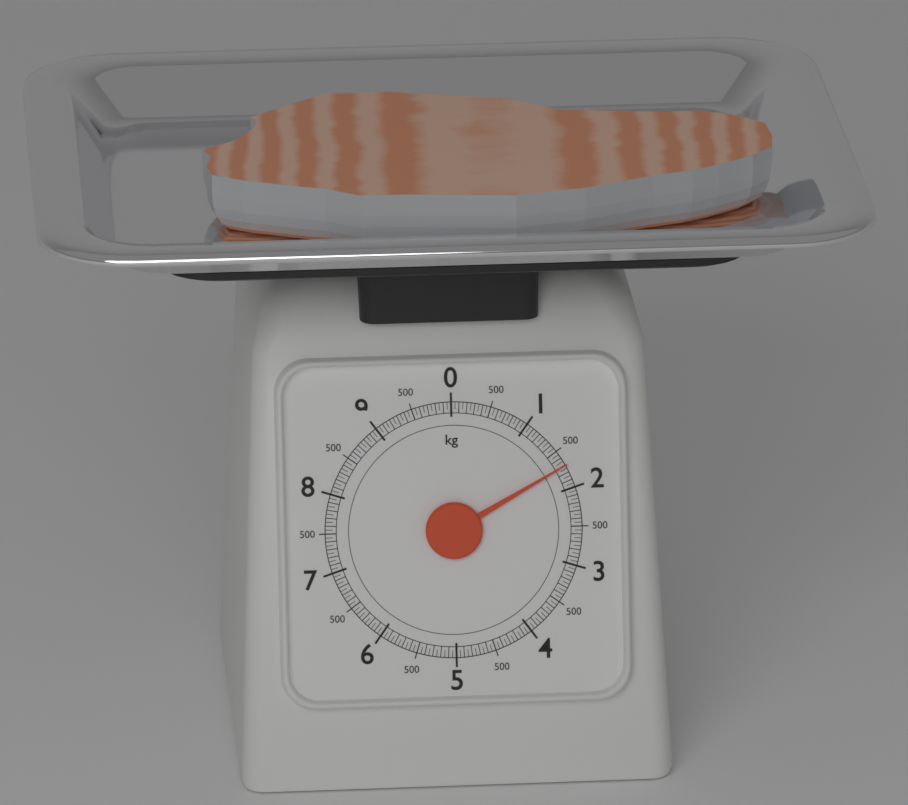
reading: 1.70 kg
